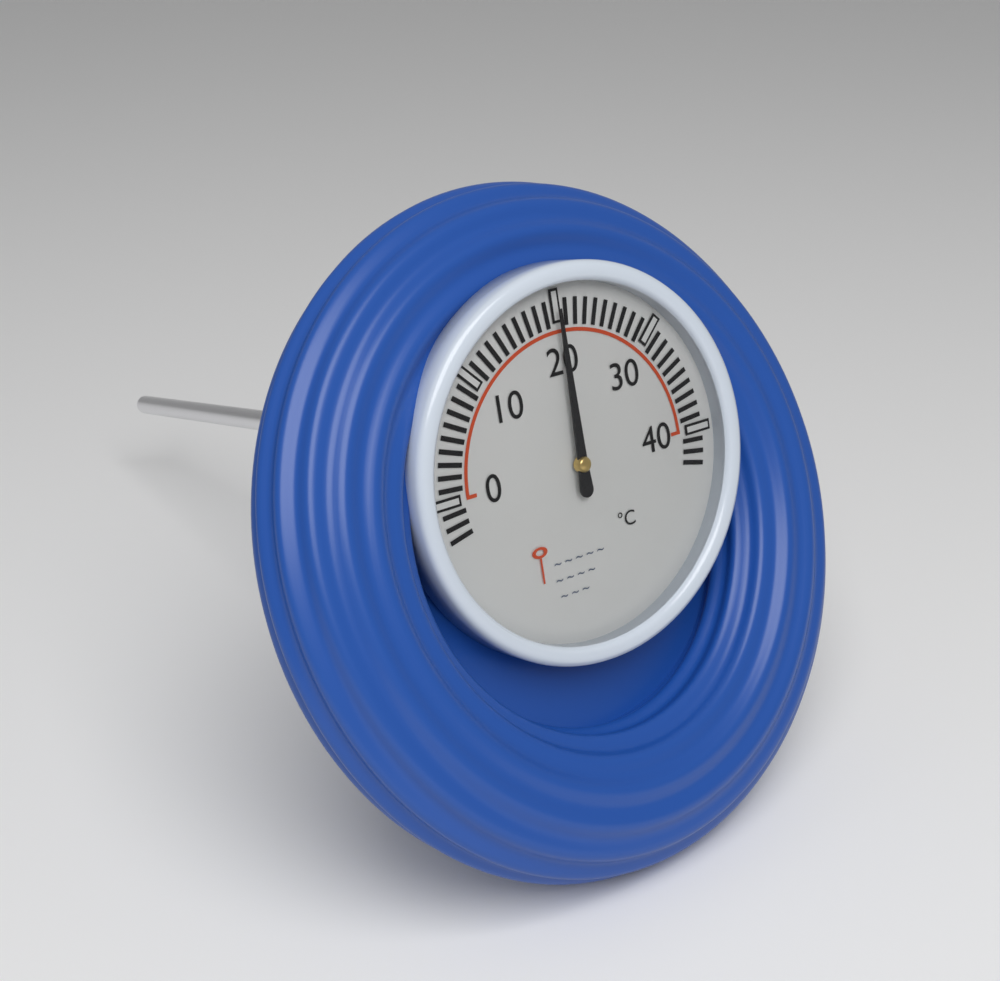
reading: 20 °C
